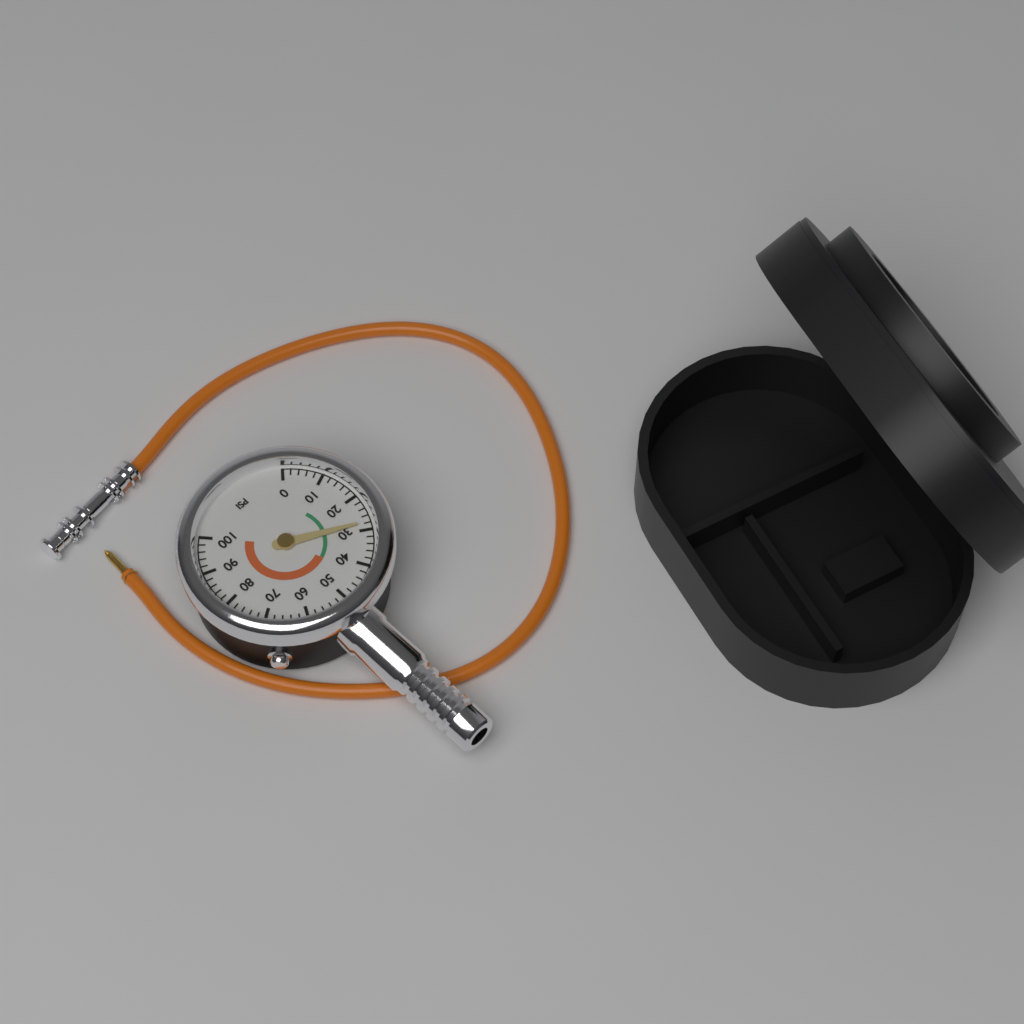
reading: 28 psi
